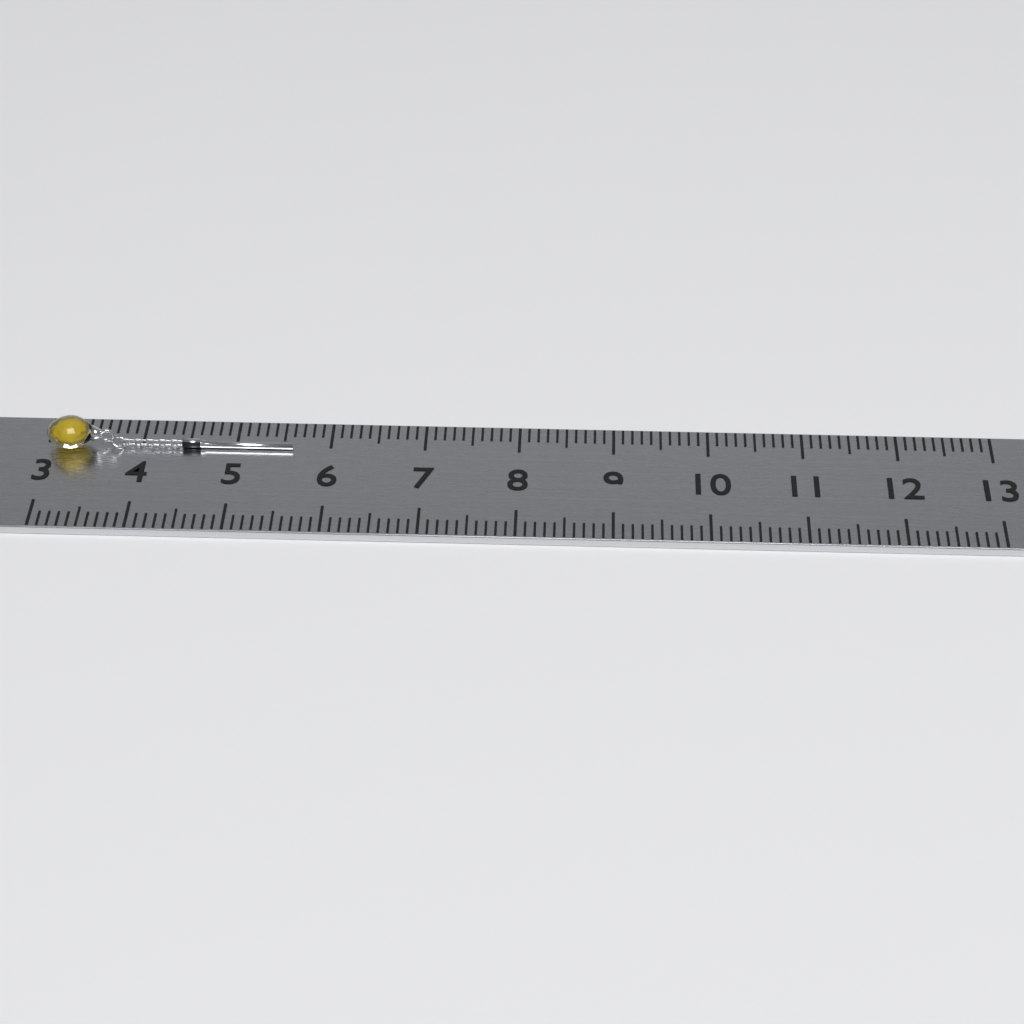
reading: 5.6 (no unit)
